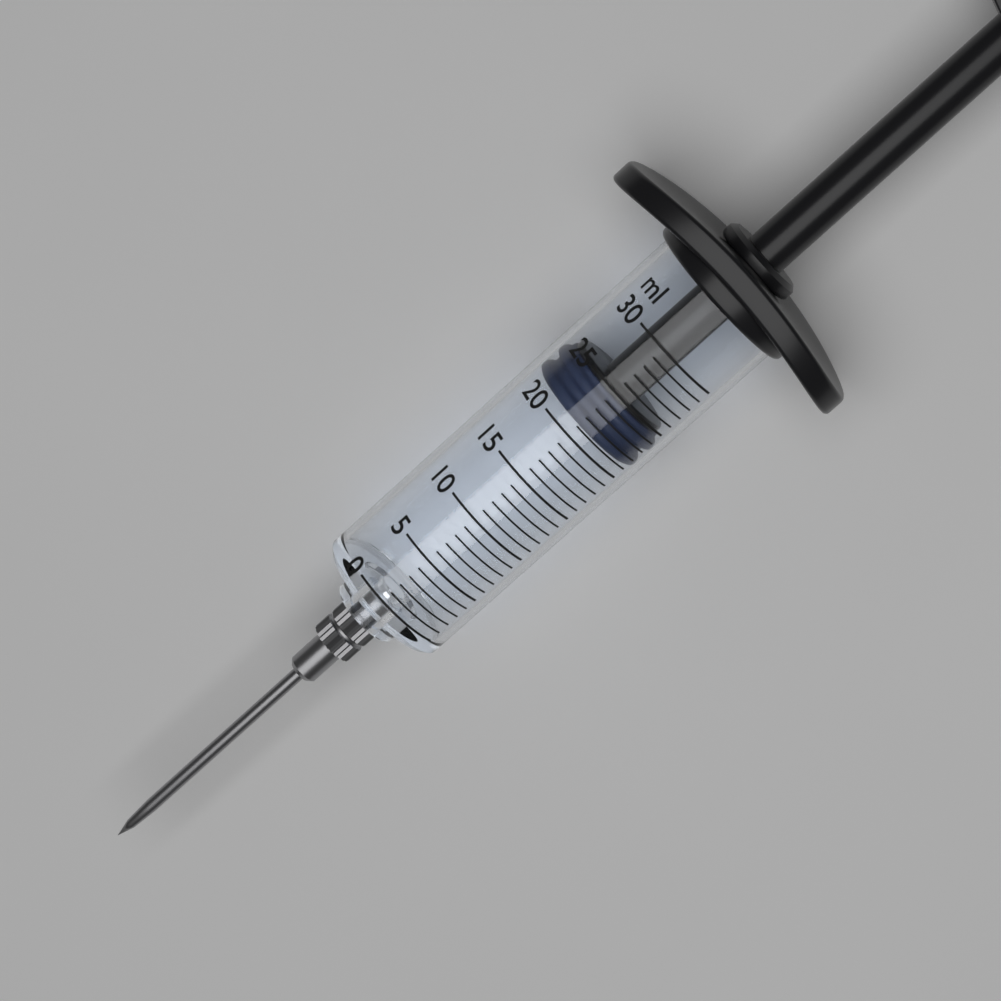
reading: 21 ml
